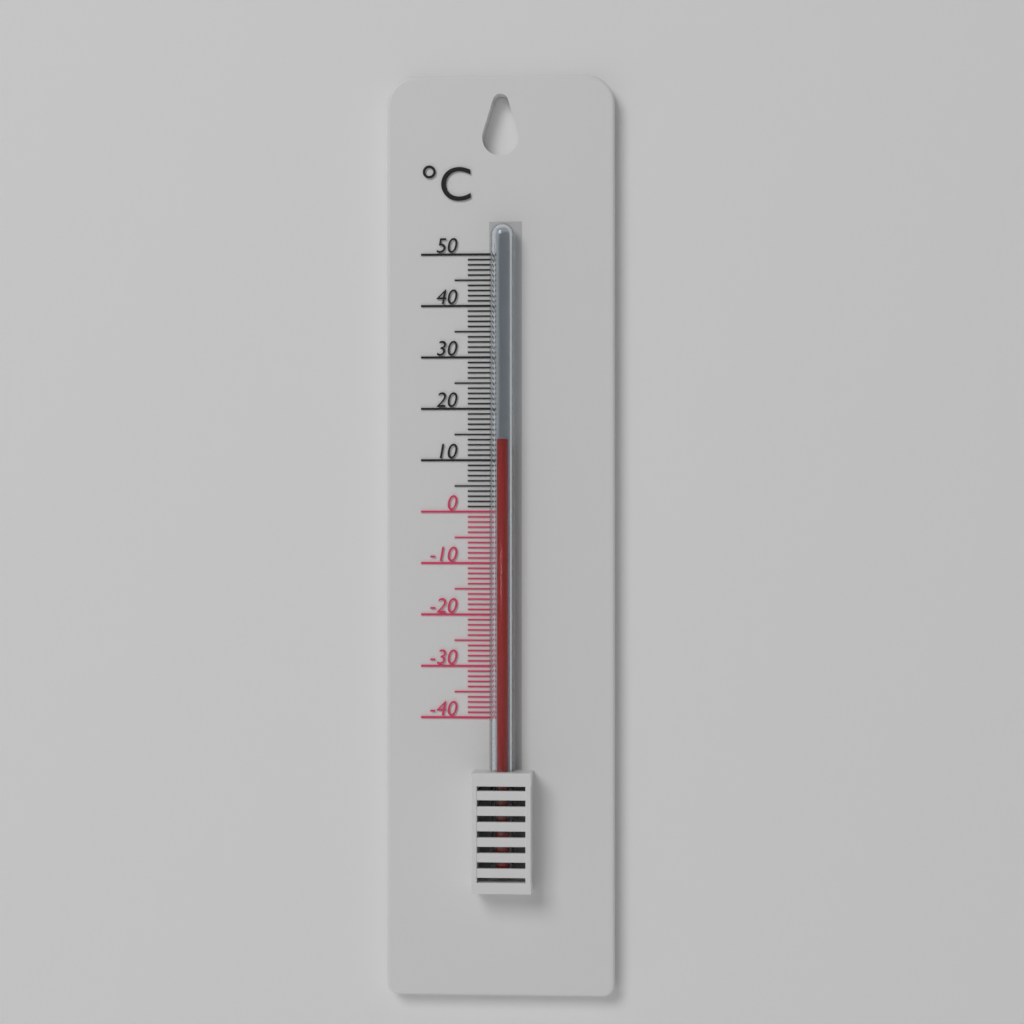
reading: 14 °C
